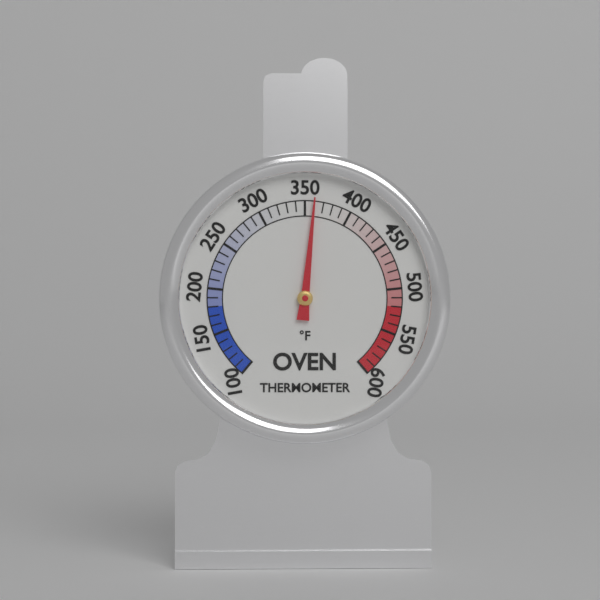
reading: 360 °F
